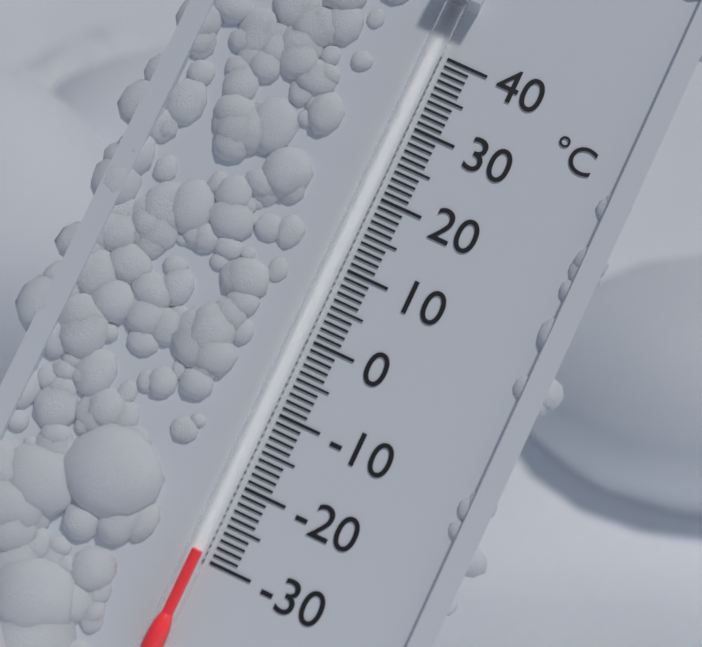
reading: -29 °C
